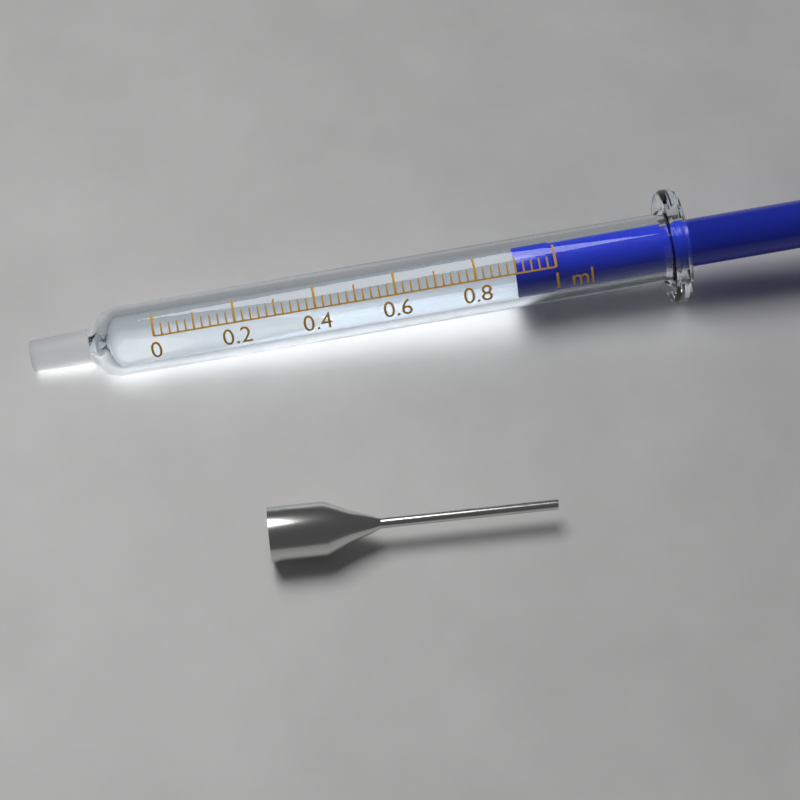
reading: 0.90 ml
